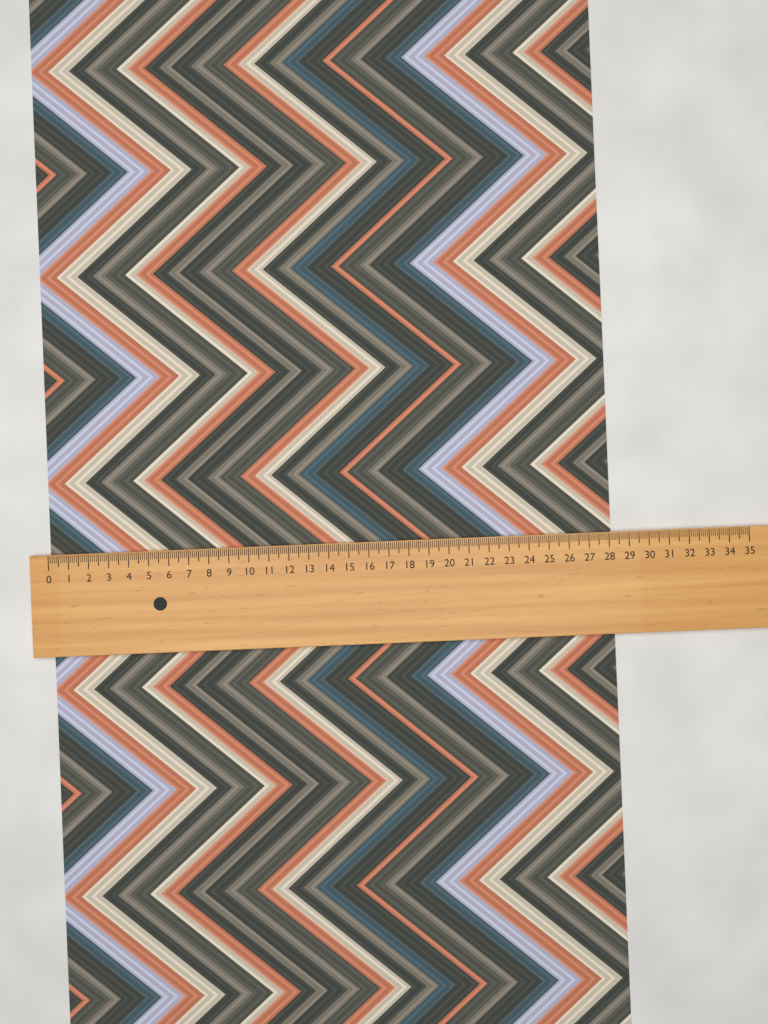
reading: 28.2 (no unit)
